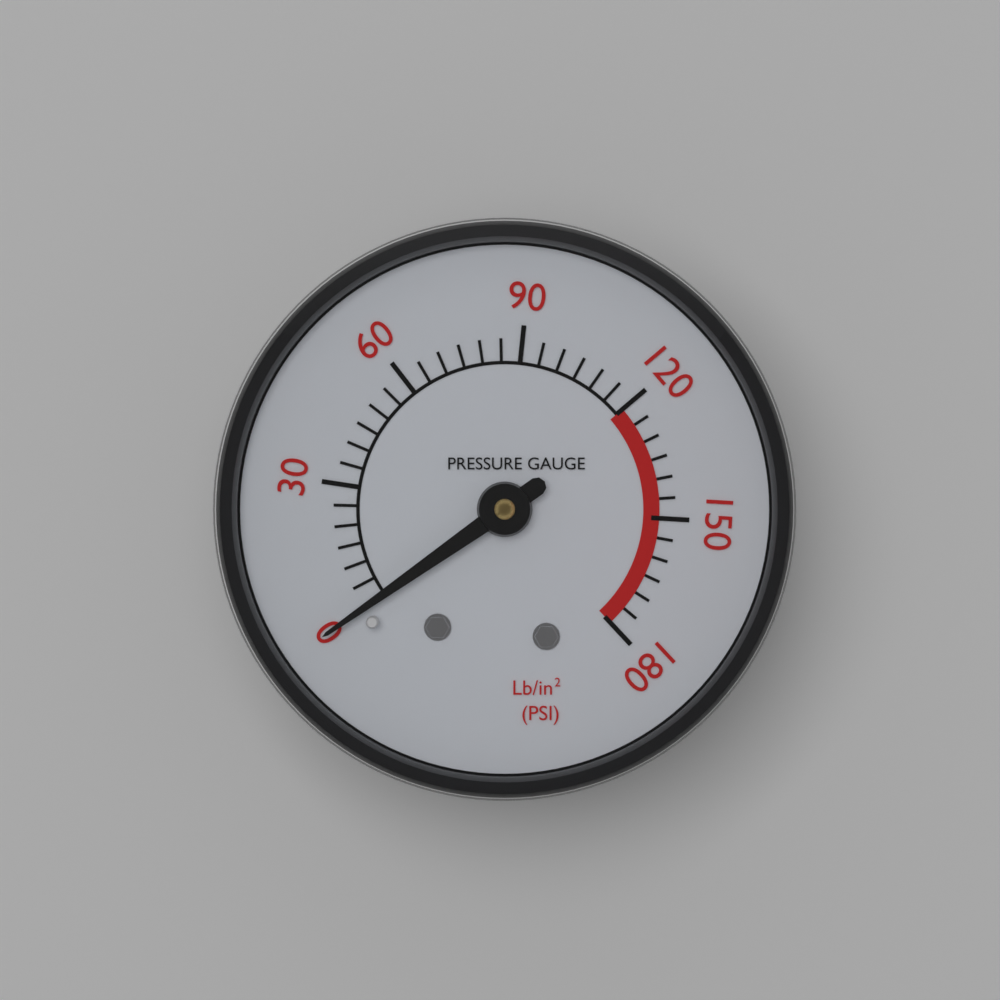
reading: 0 psi
